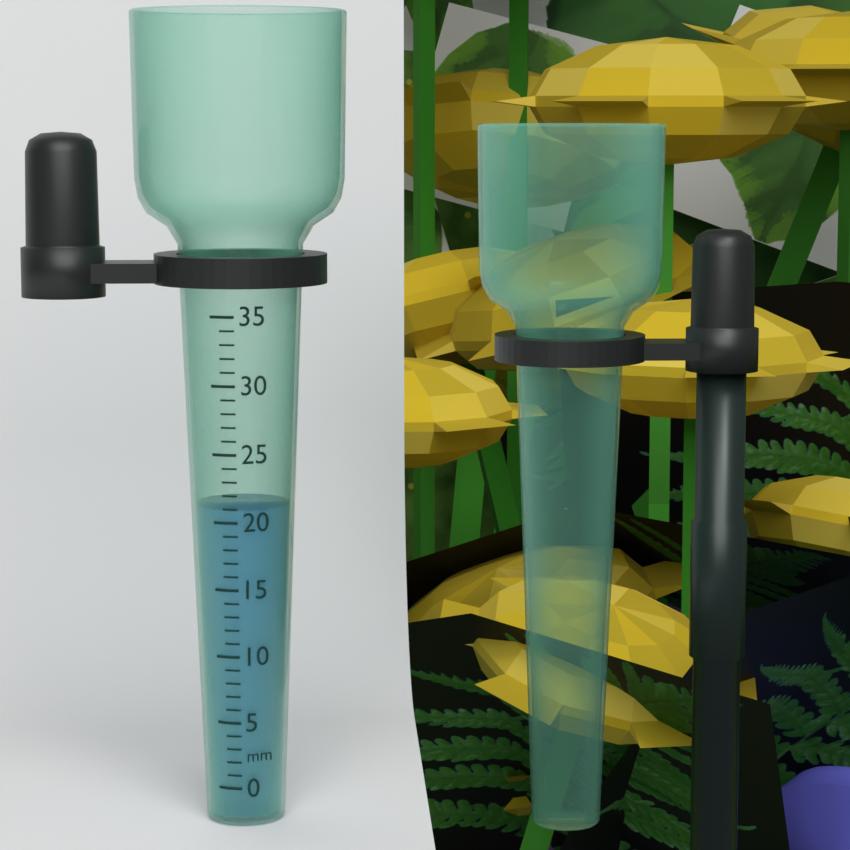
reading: 21 mm
